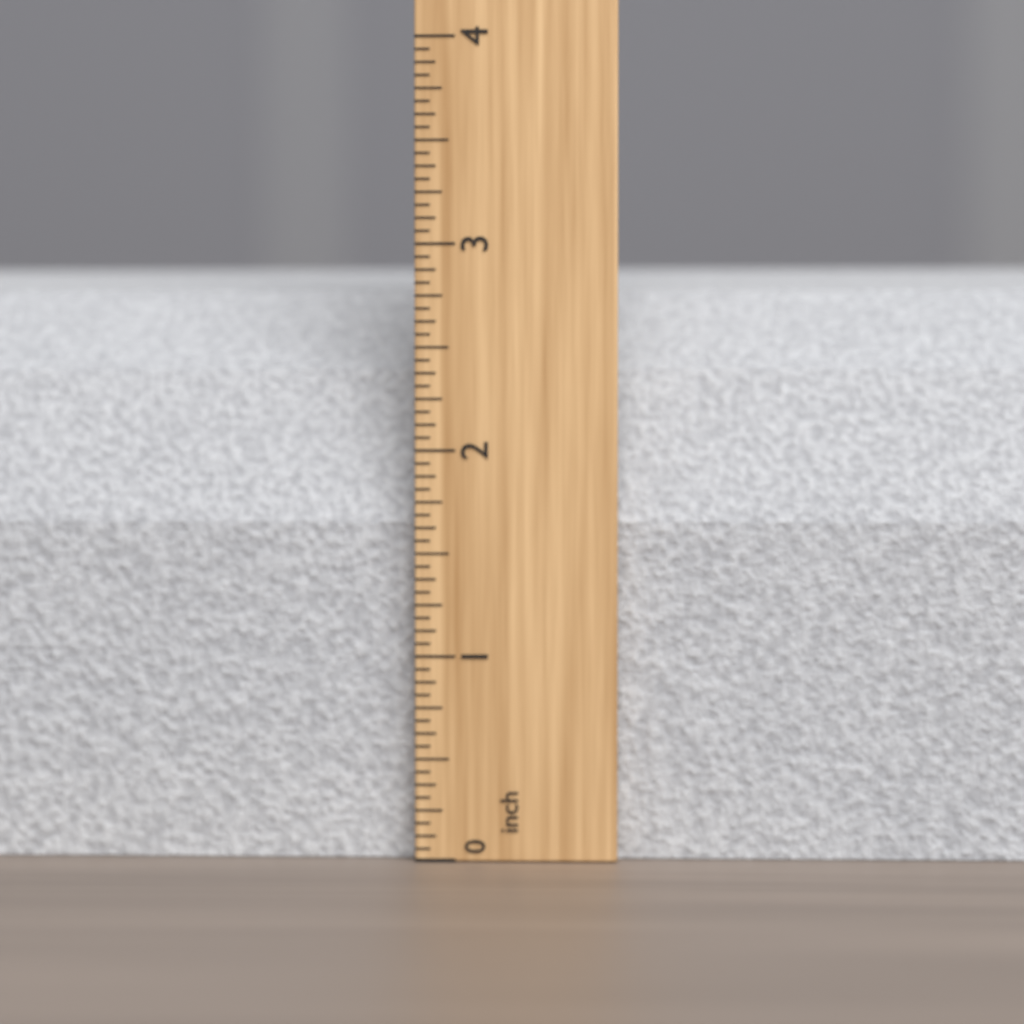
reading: 3.0000 inch
